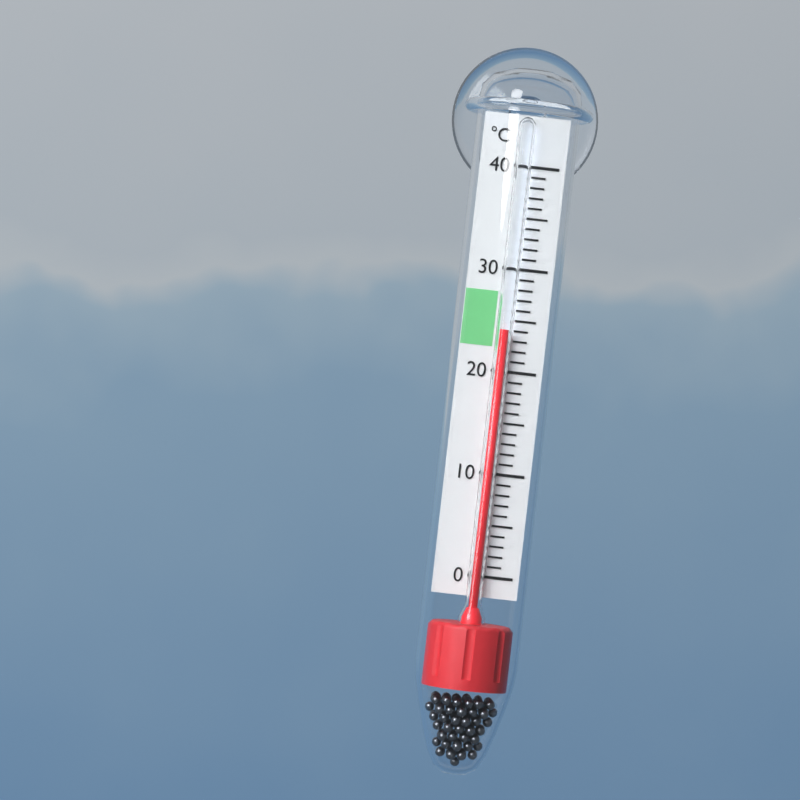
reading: 24 °C
